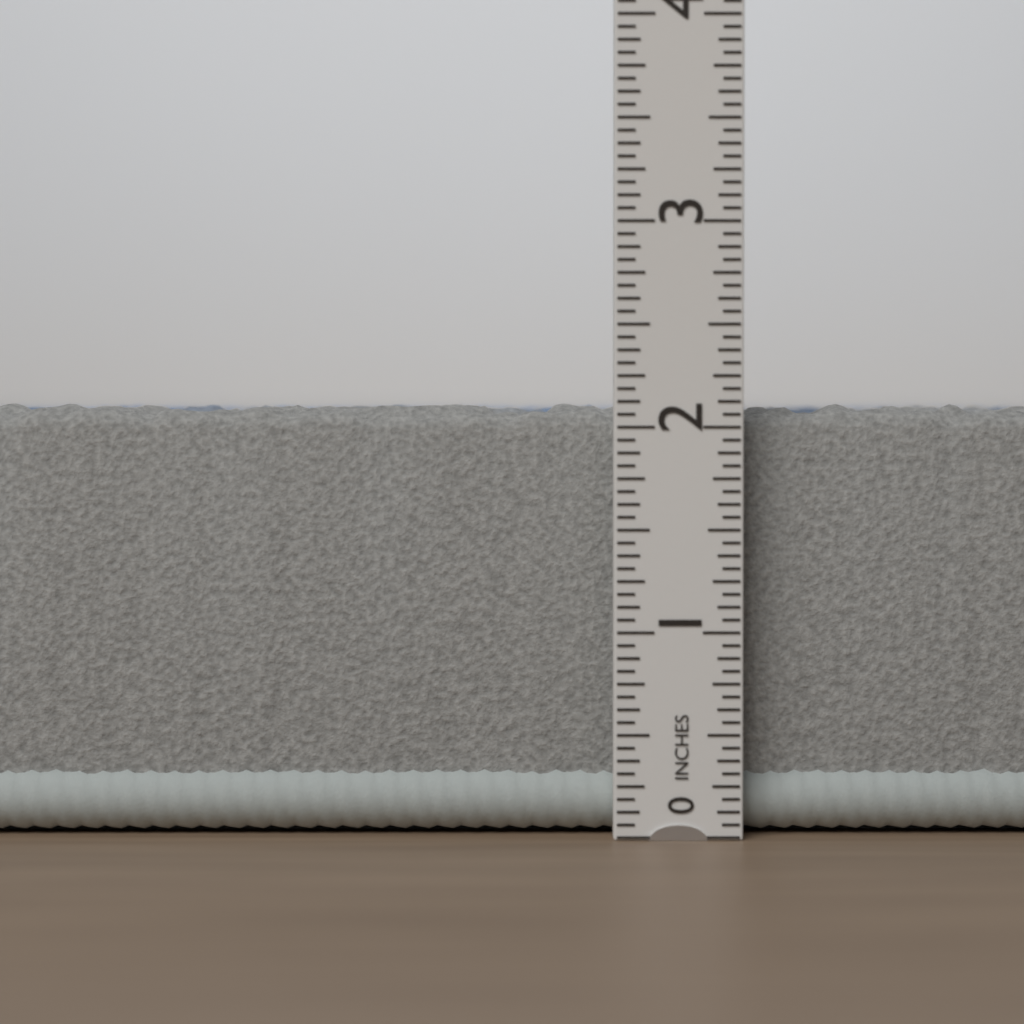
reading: 2.1250 in
